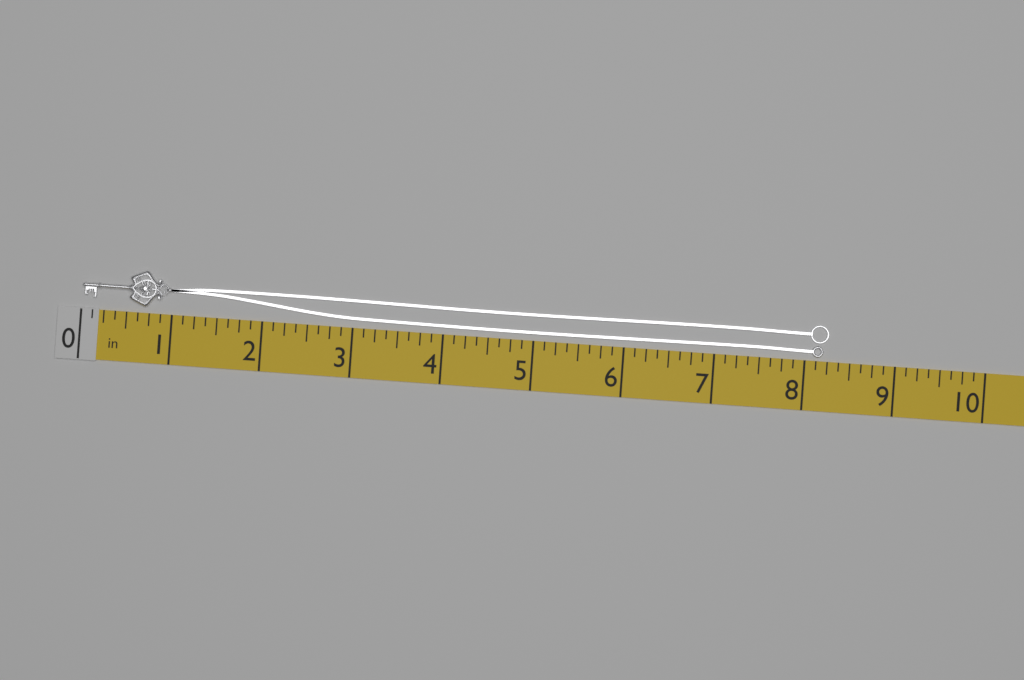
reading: 8.250 in
